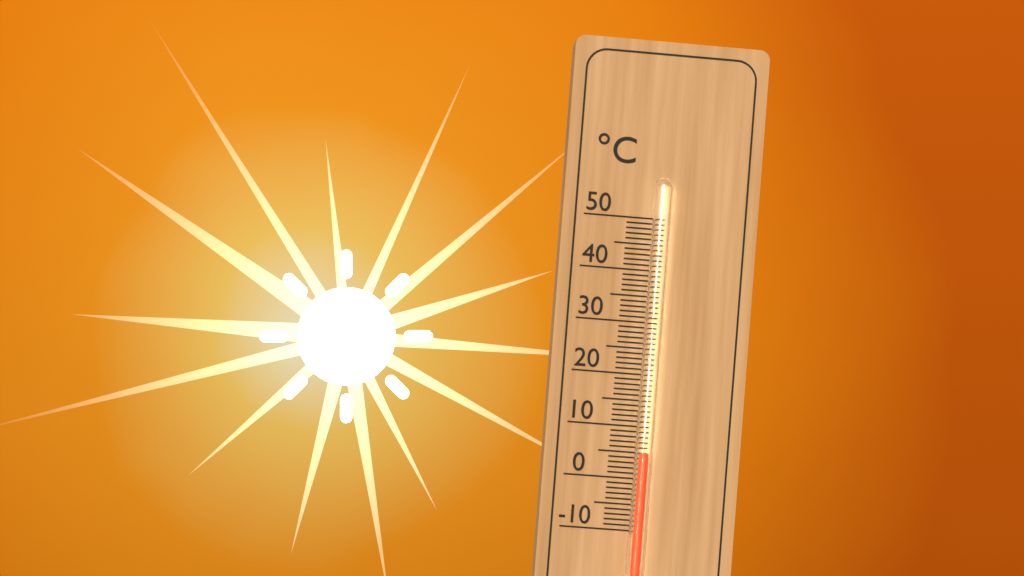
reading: 5 °C
